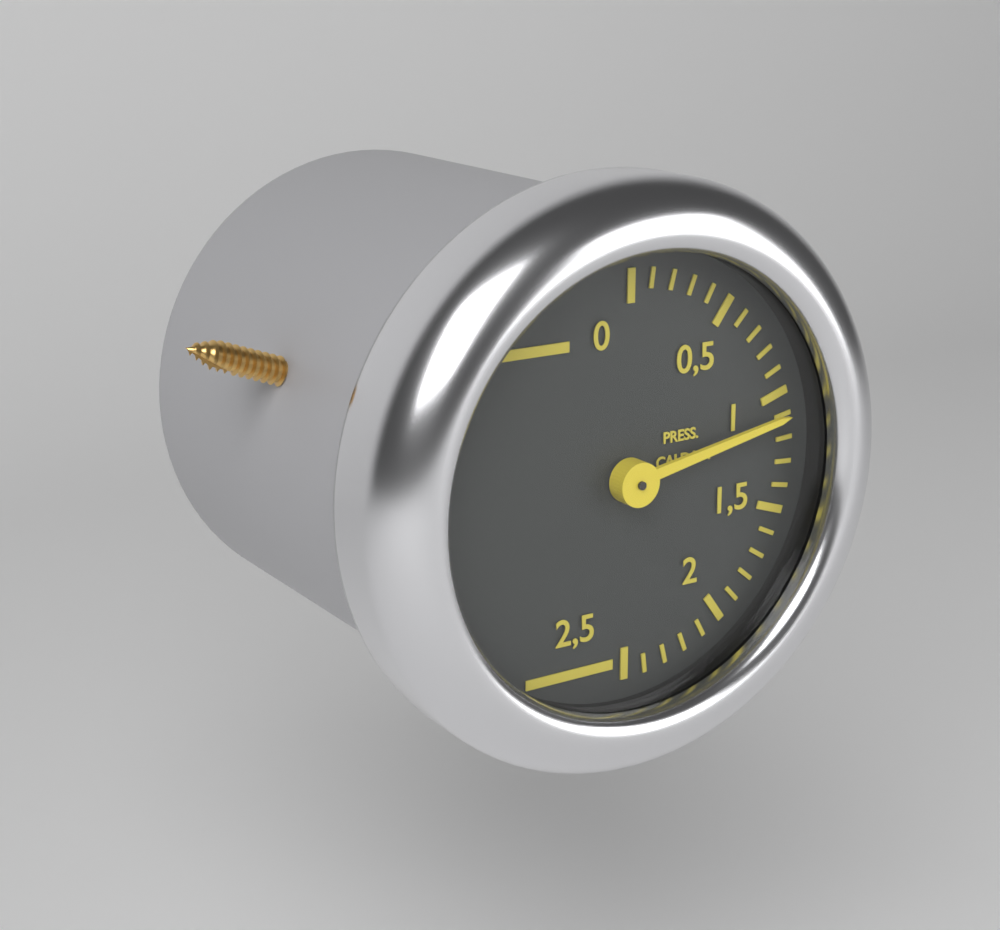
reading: 1.1 (no unit)
